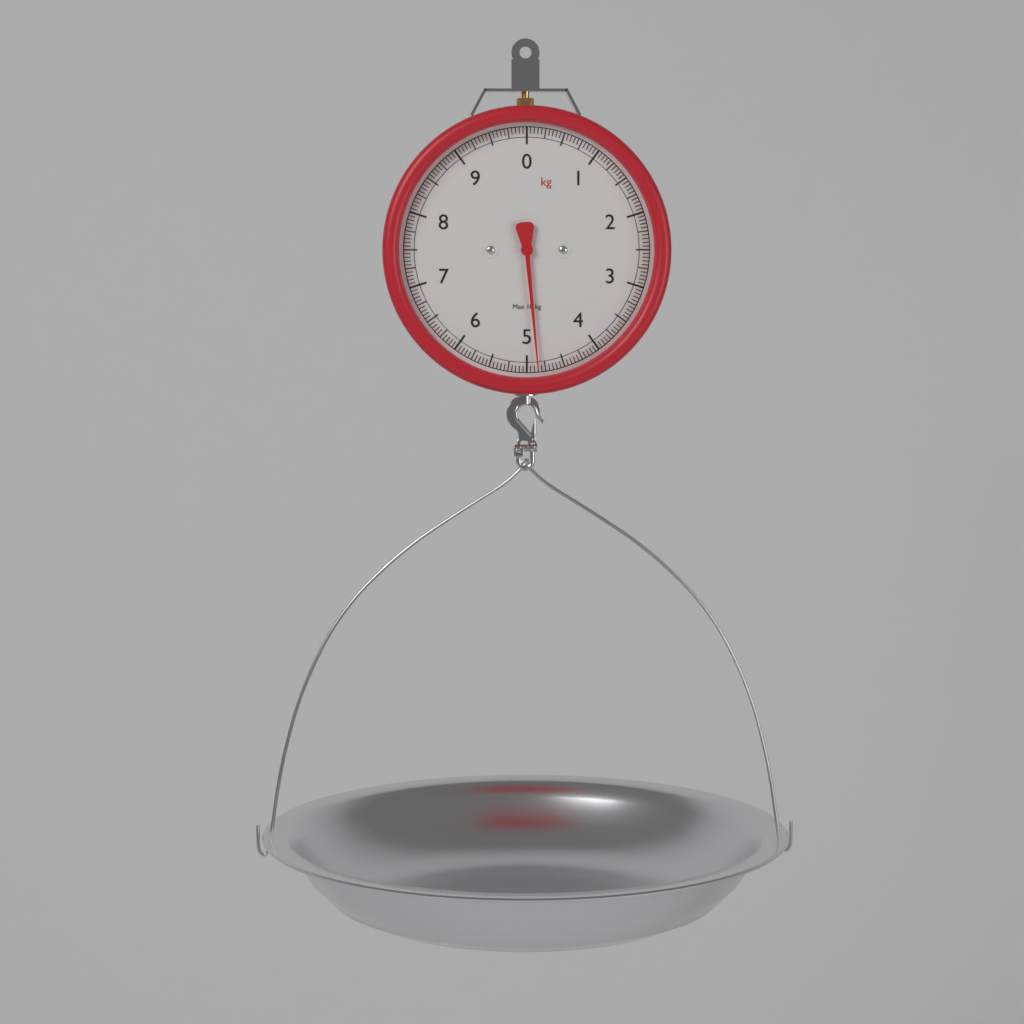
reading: 4.85 kg
